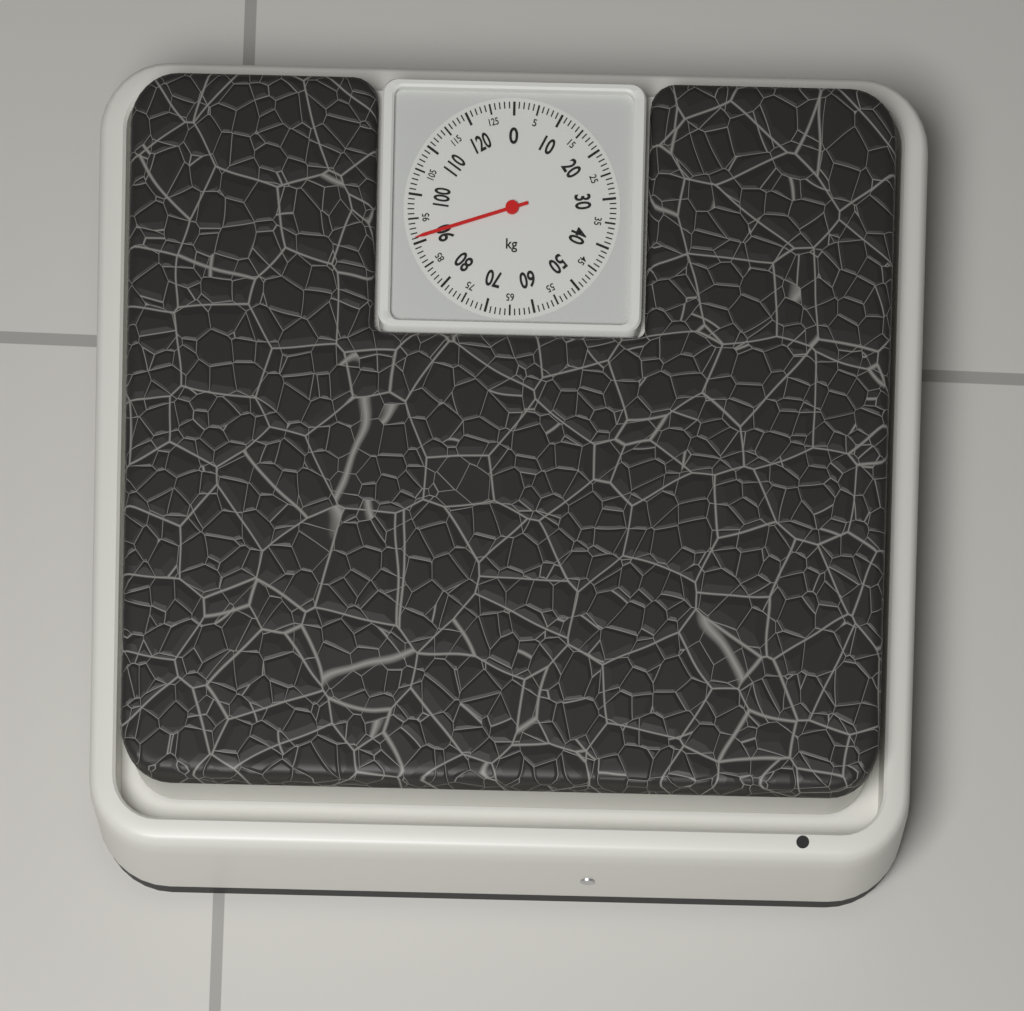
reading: 91 kg
